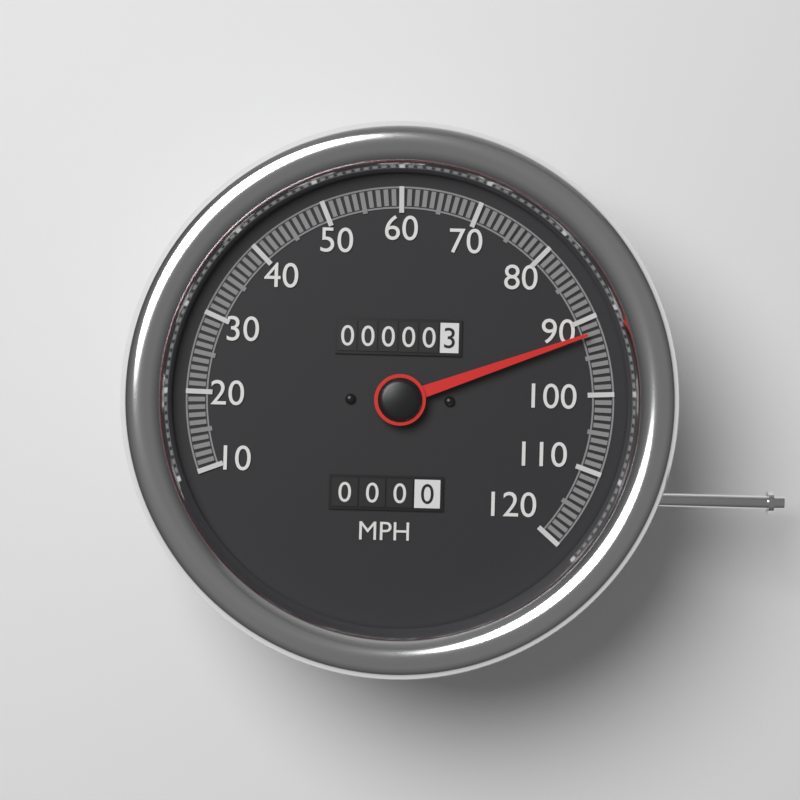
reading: 92 MPH
